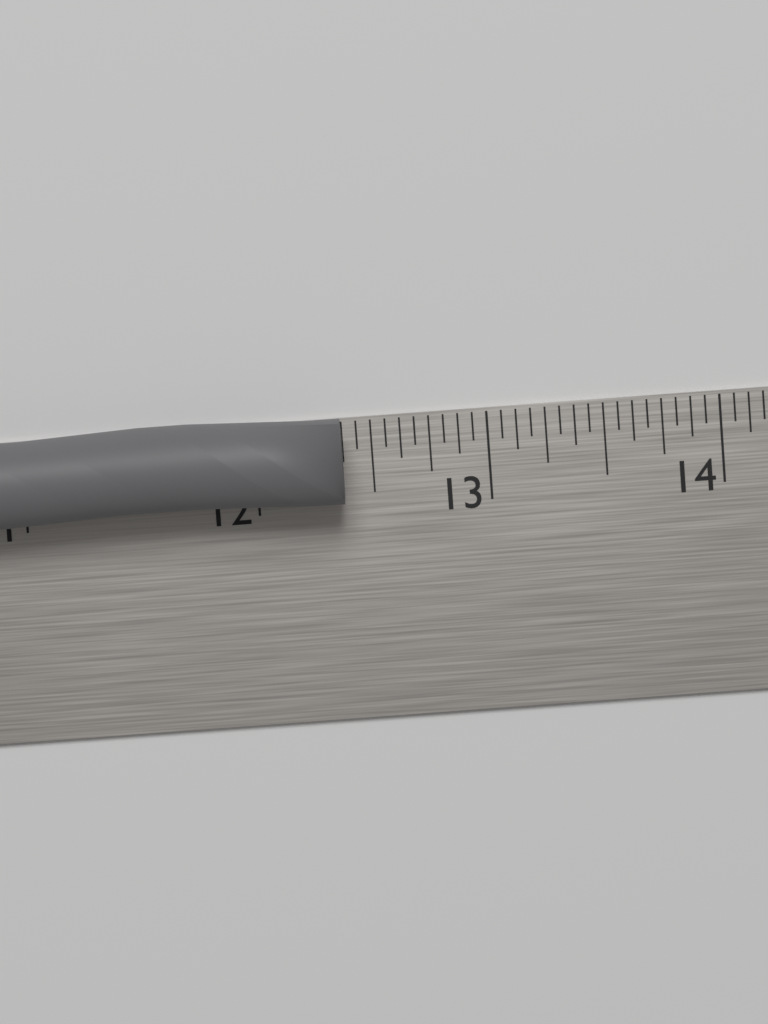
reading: 12.3750 in
